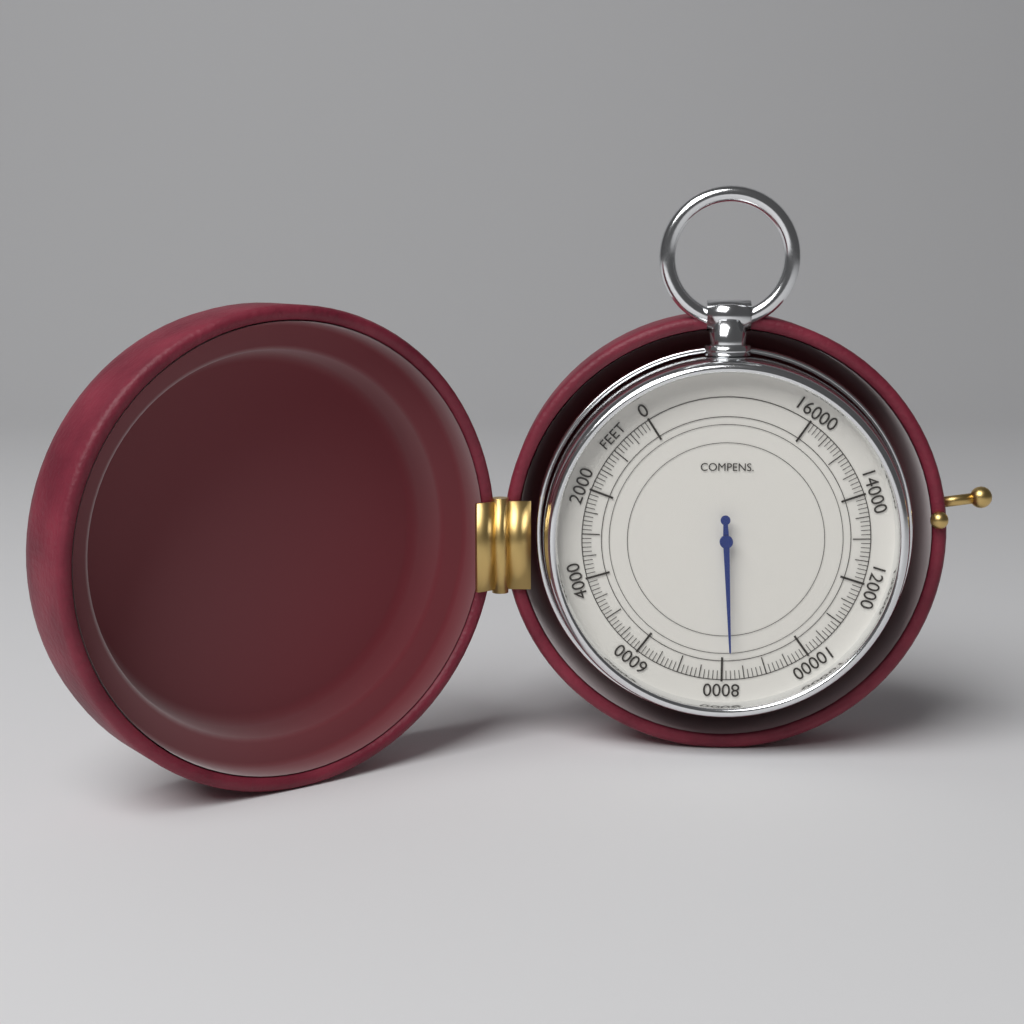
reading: 8200 feet
